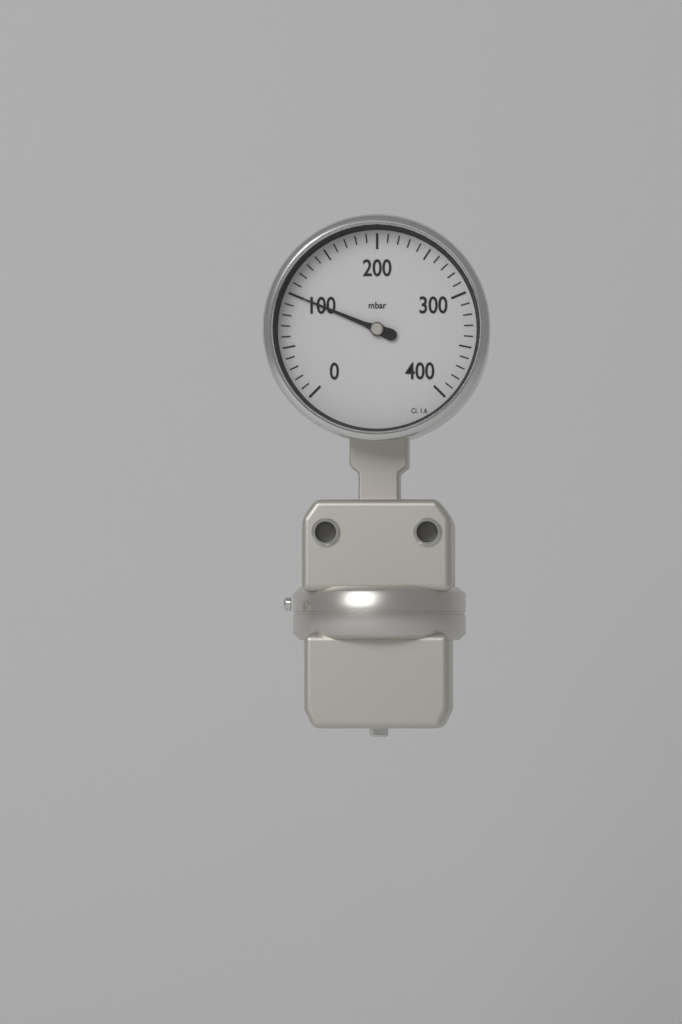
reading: 100 mbar
